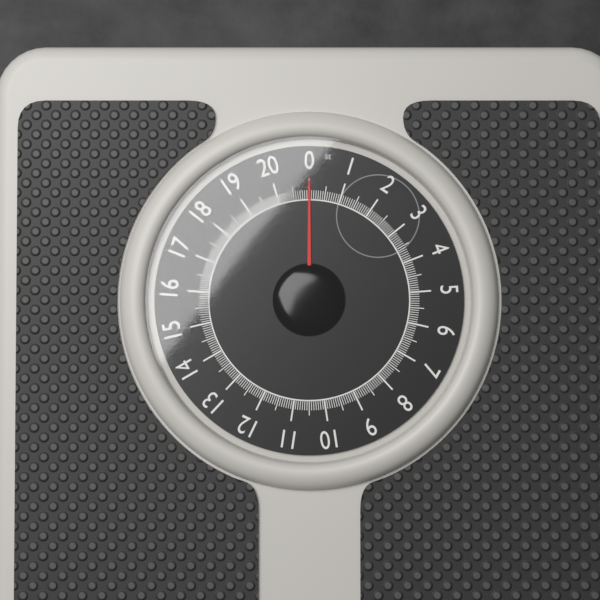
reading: 0.000000 st
